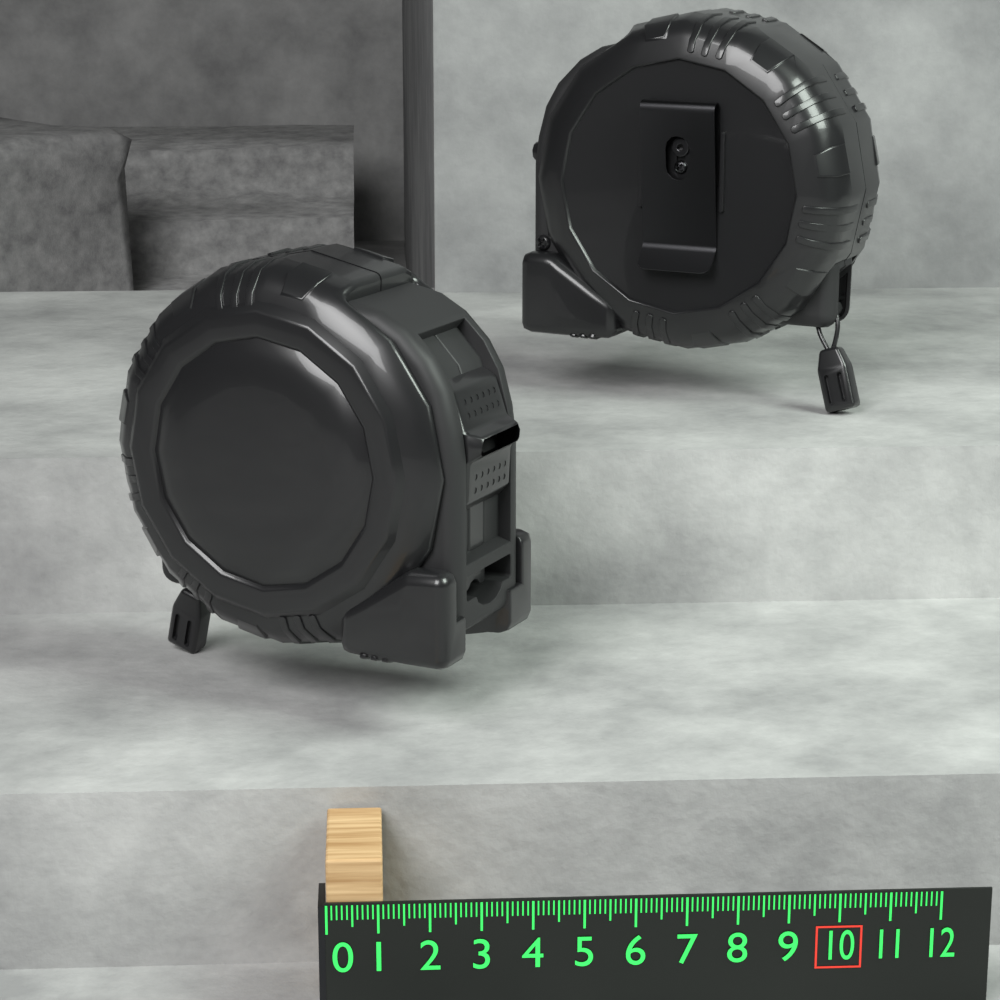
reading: 1.1 (no unit)
